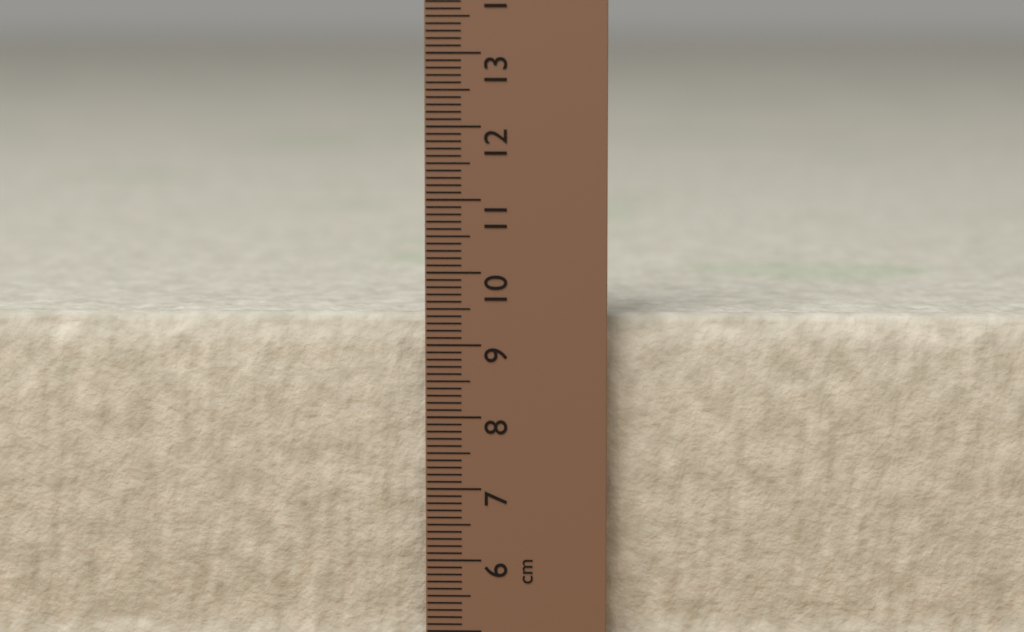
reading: 9.4 cm
